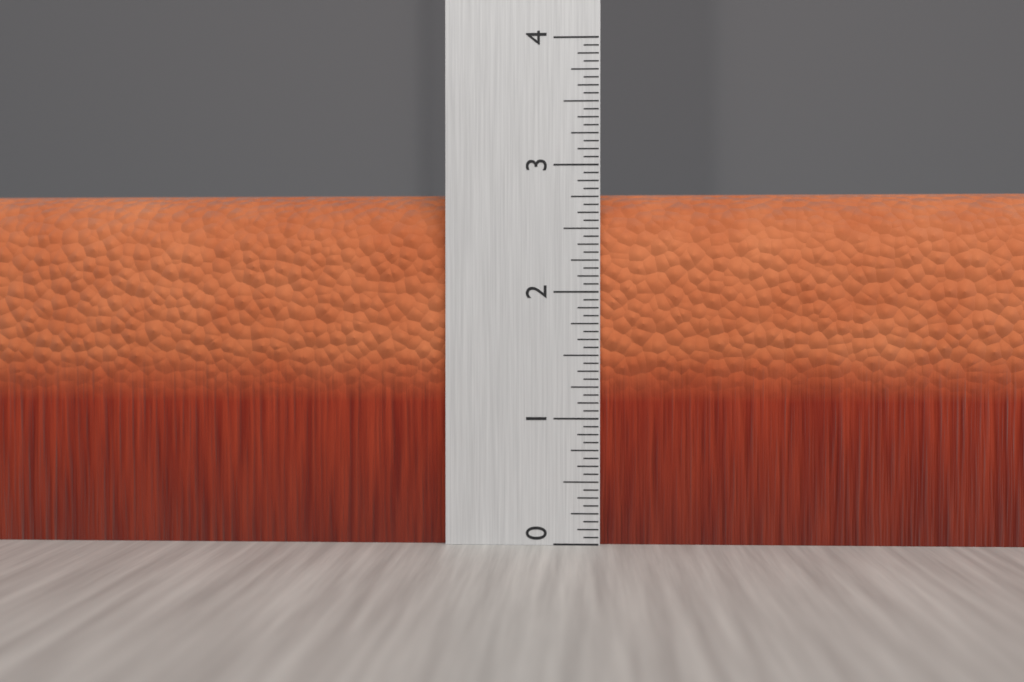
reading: 2.8125 (no unit)
